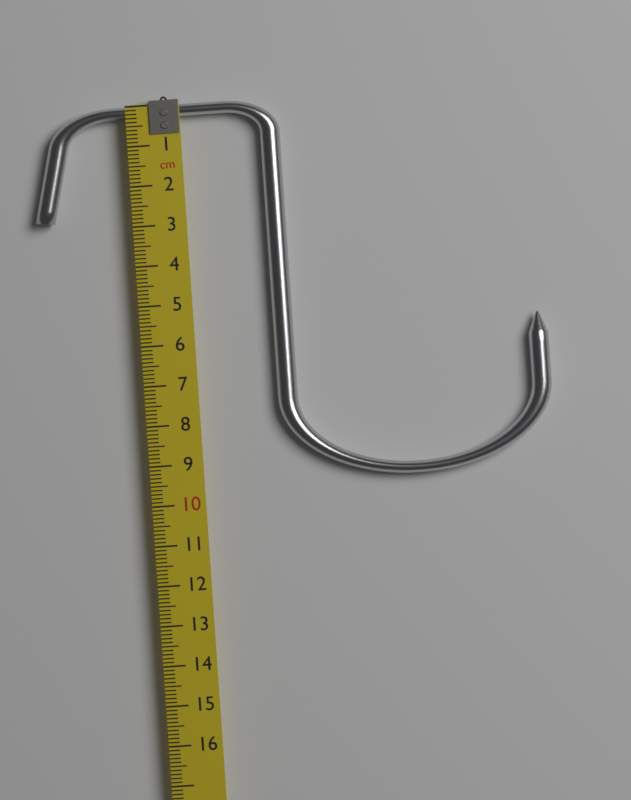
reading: 9.6 cm
